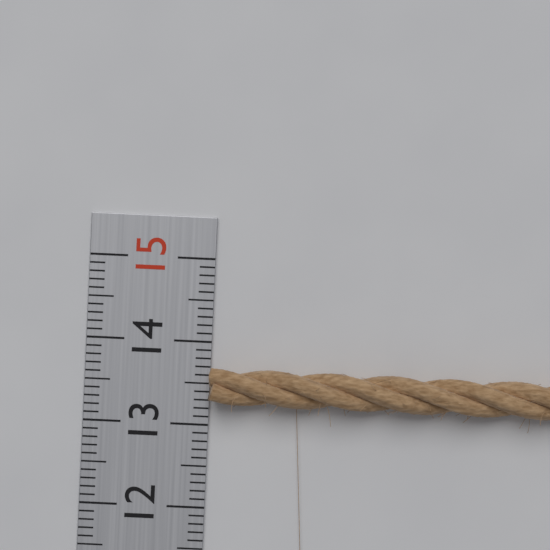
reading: 13.7 (no unit)
